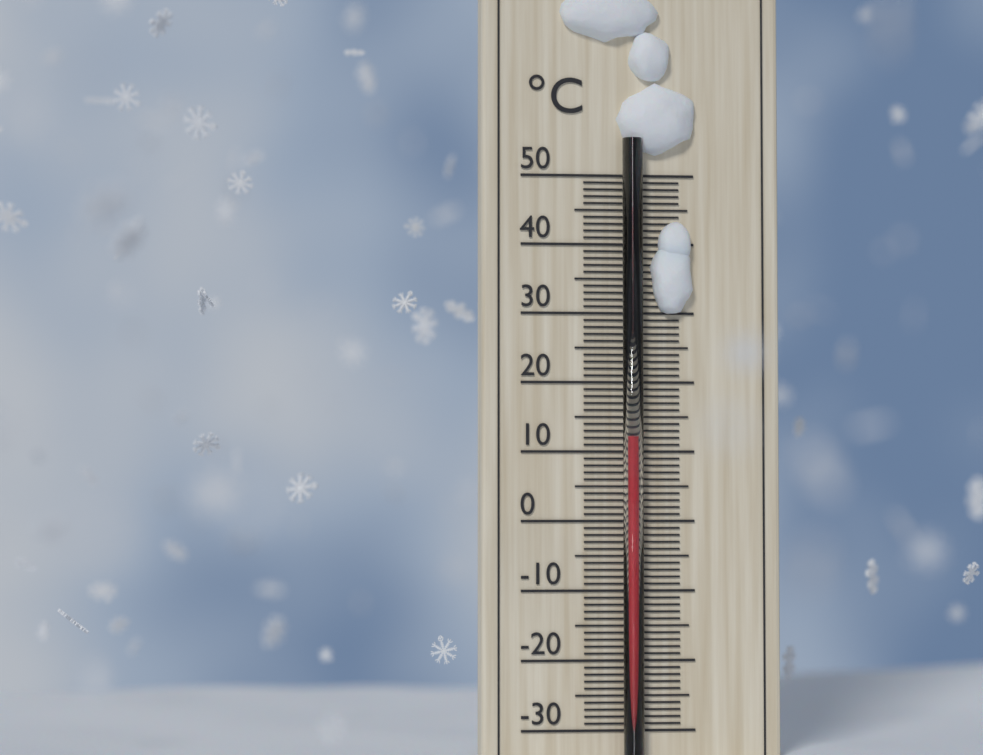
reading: 12 °C
